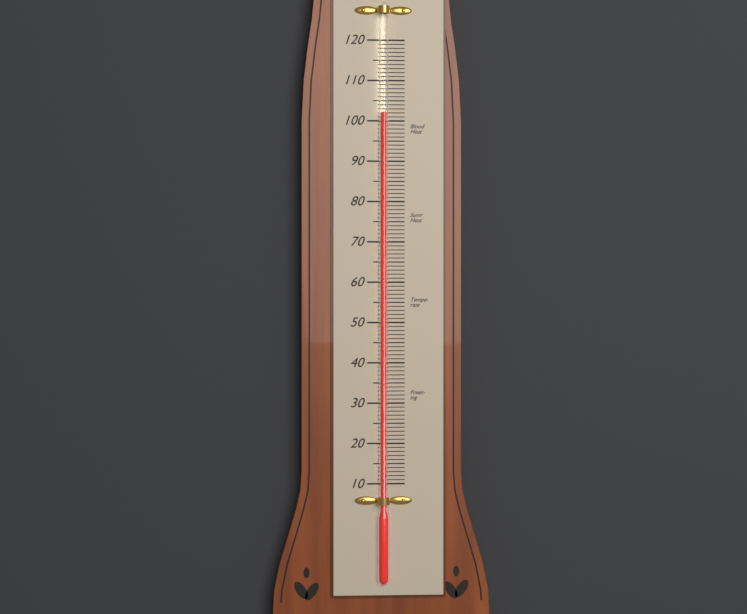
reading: 102 (no unit)
